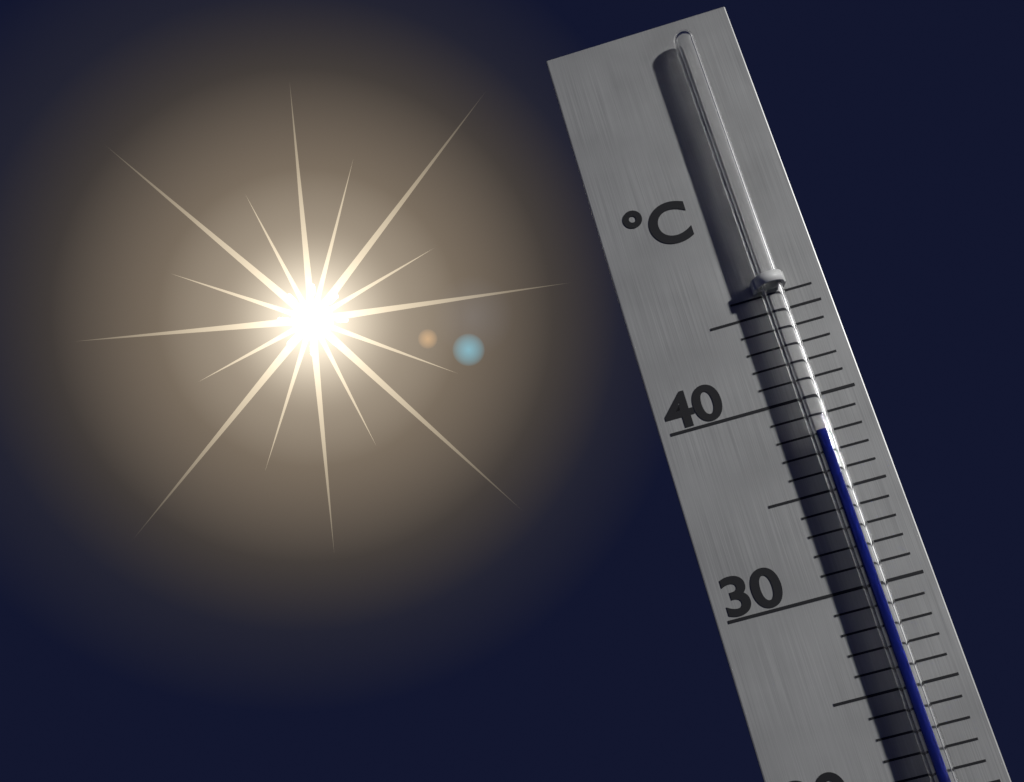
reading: 38 °C
